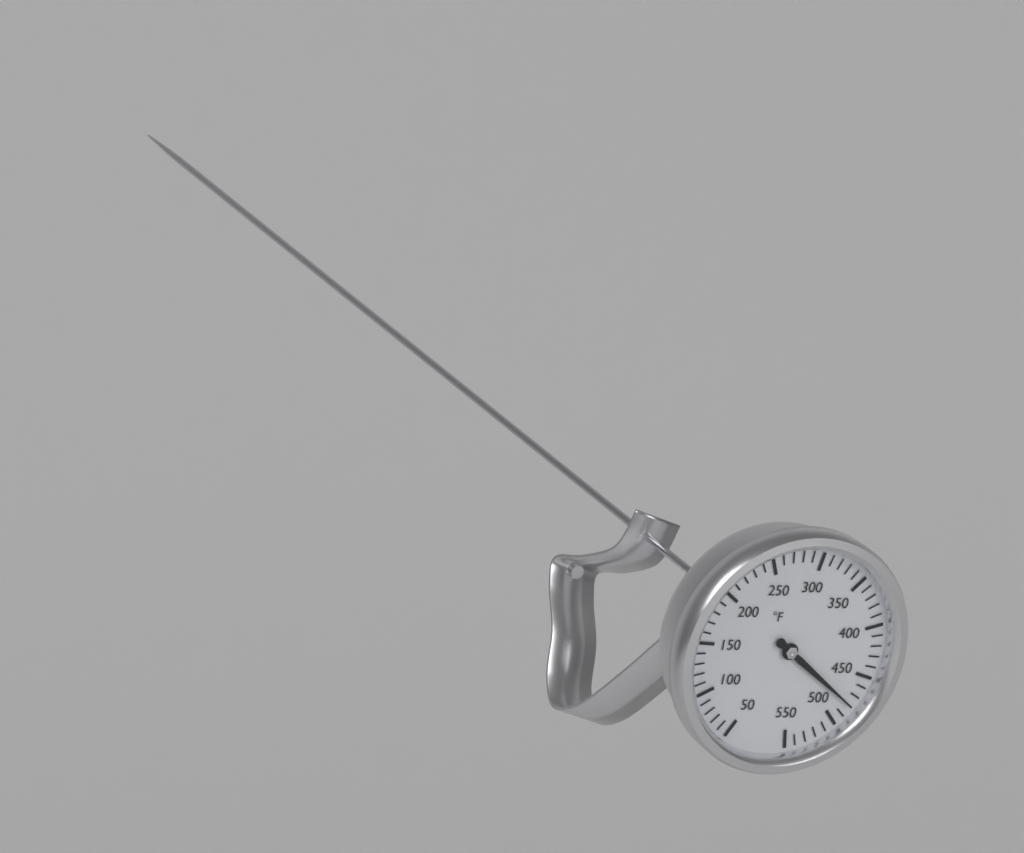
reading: 480 °F
